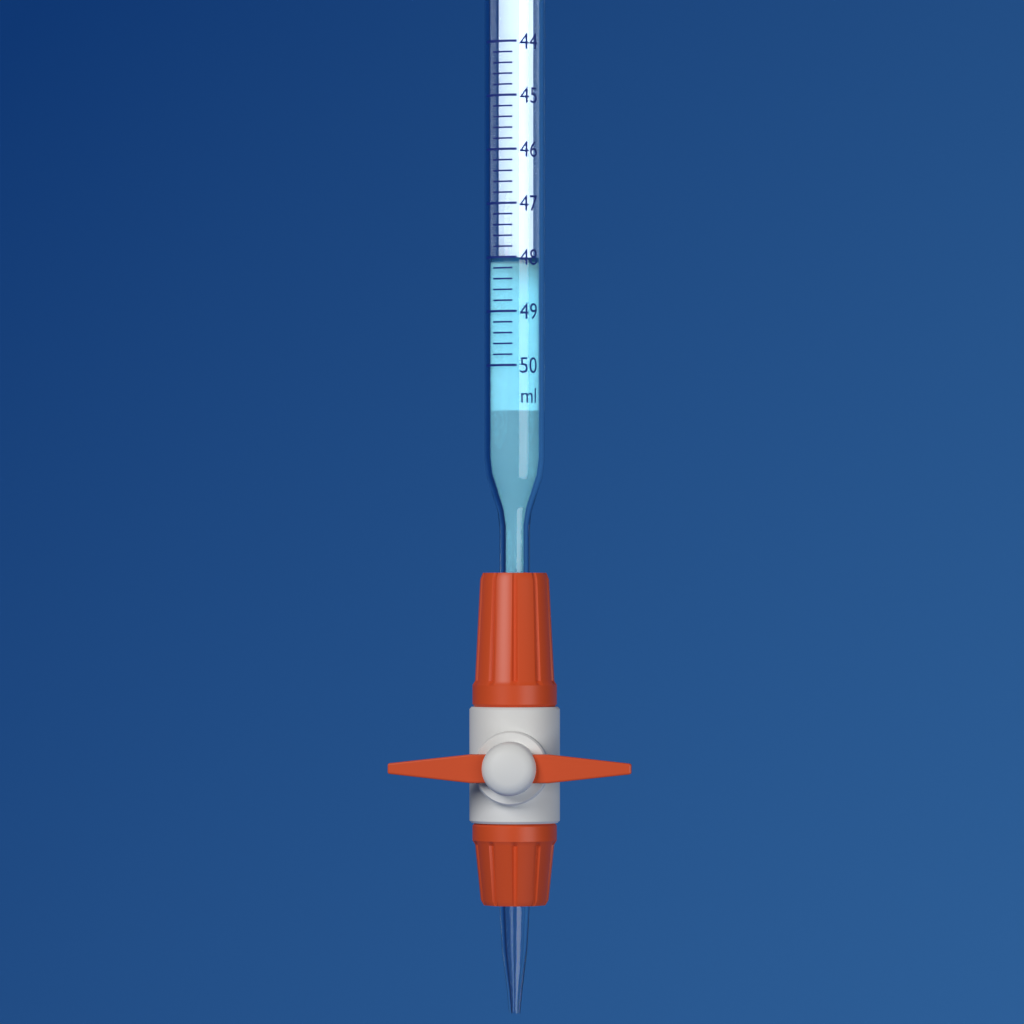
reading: 48.0 ml
